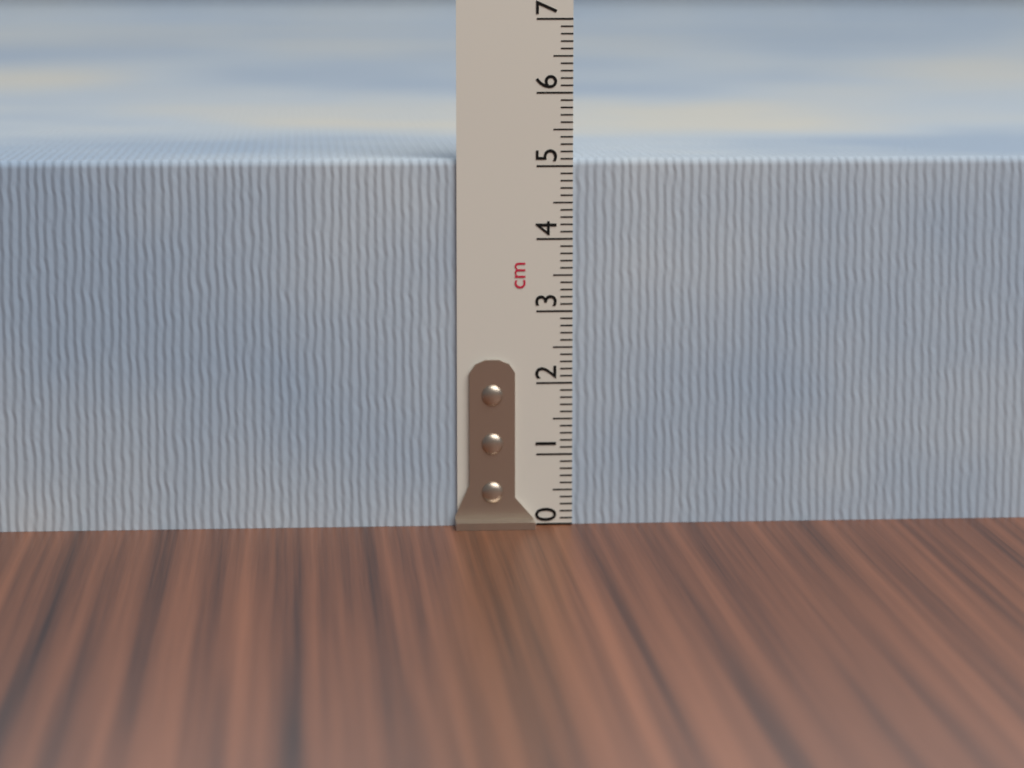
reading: 5.1 cm
